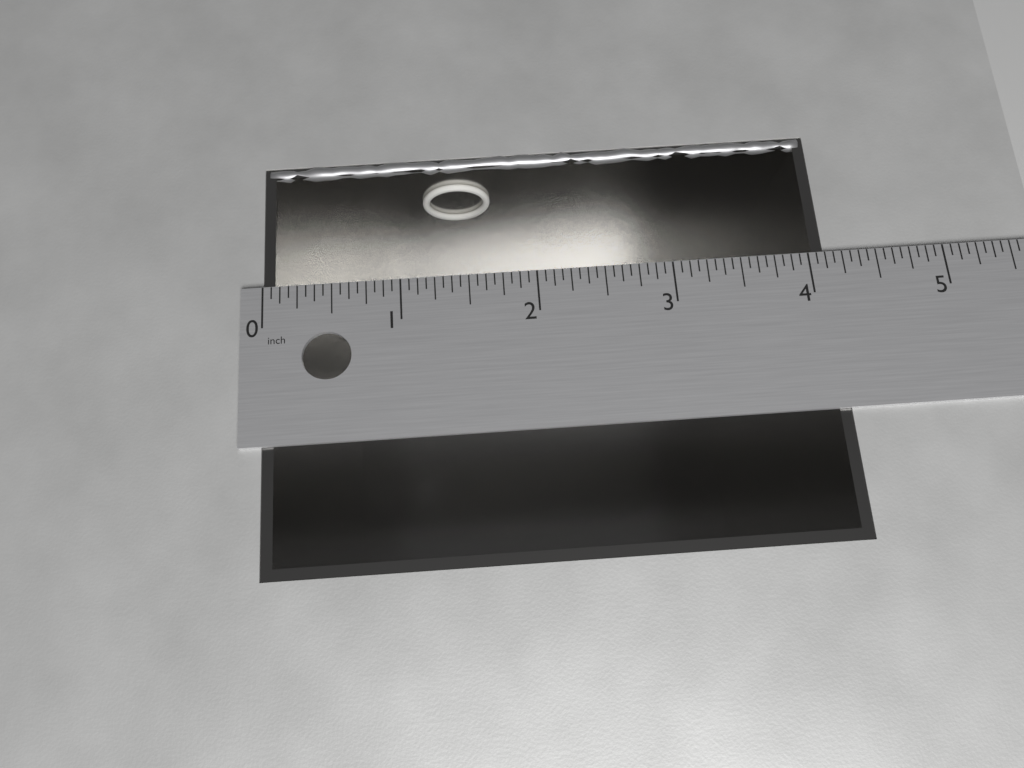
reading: 4.1250 in
